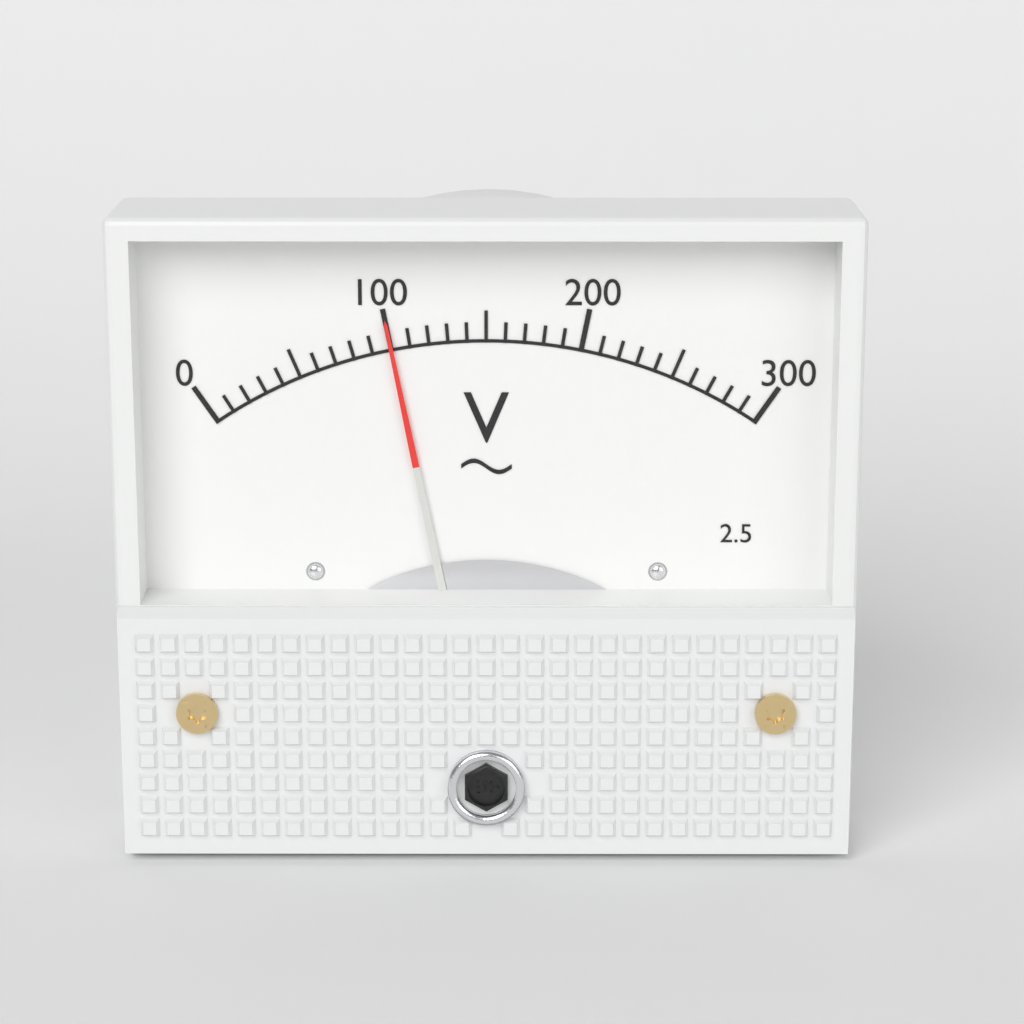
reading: 100 V
